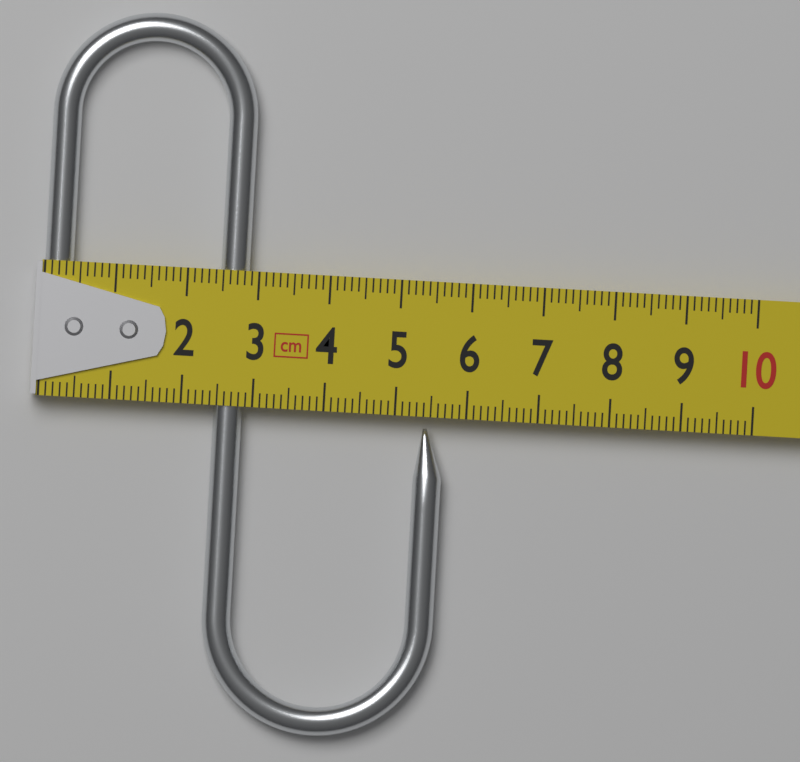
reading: 5.7 cm
